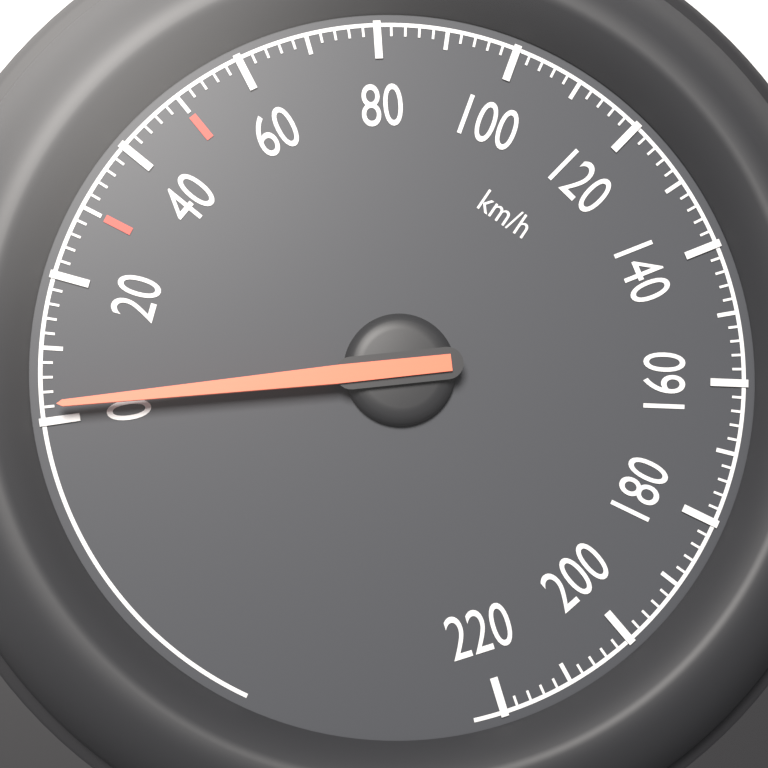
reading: 2 km/h
